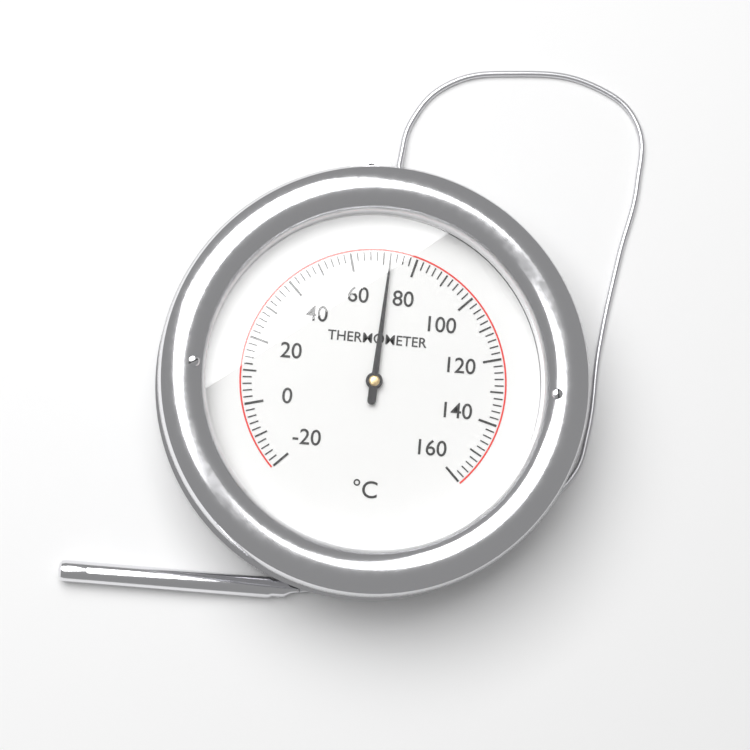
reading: 72 °C
